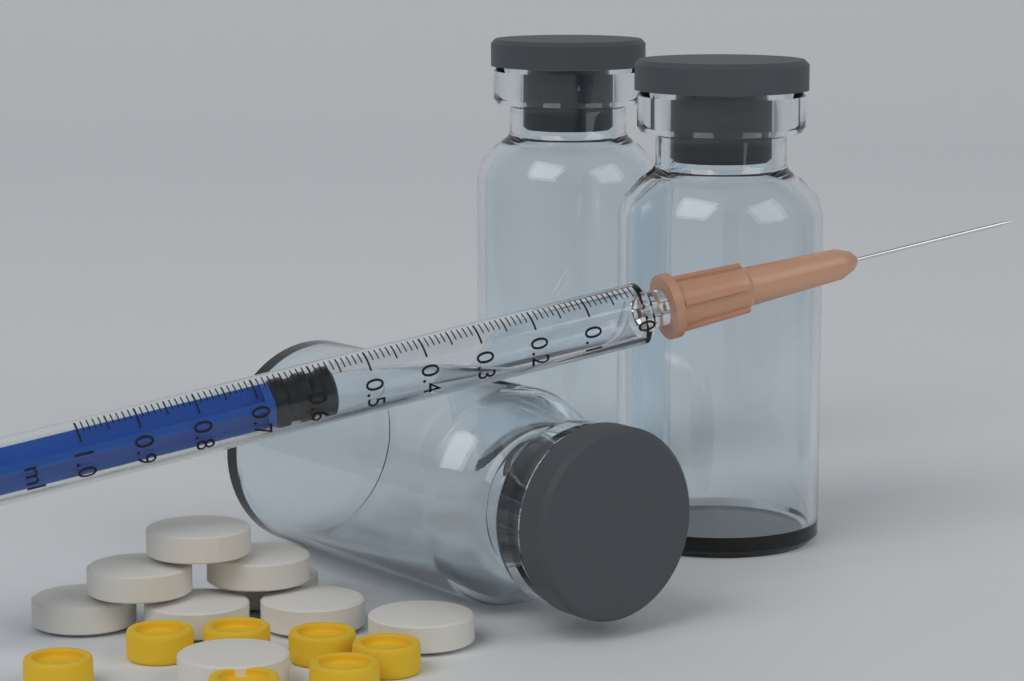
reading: 0.56 ml
